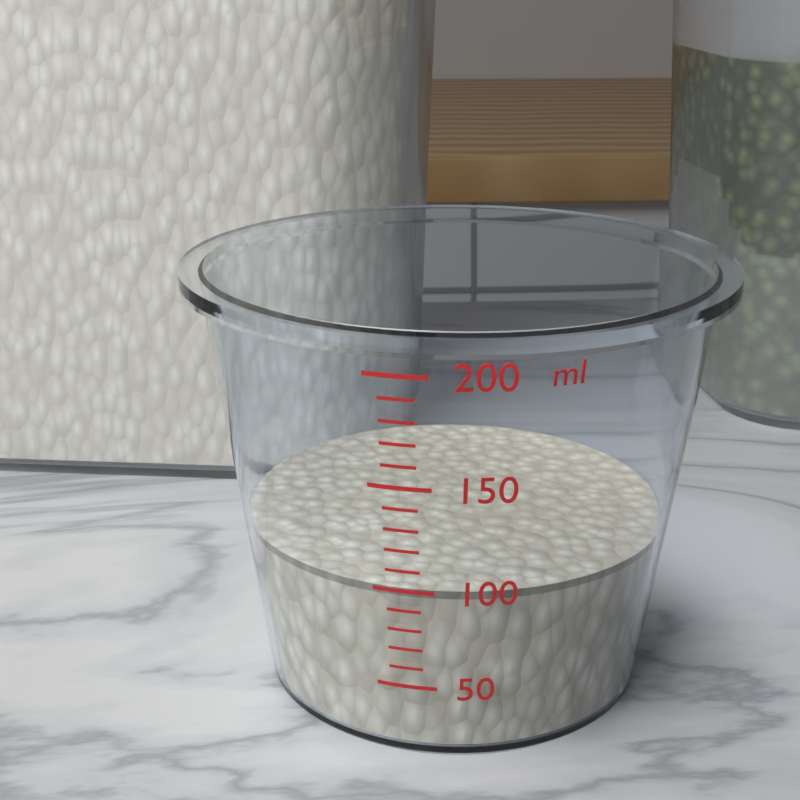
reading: 100 ml
